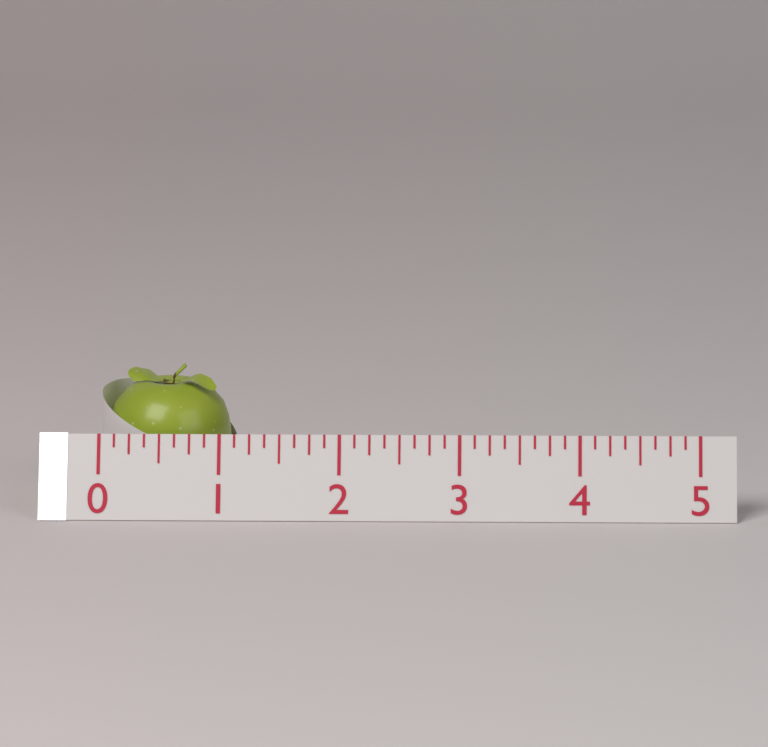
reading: 1.125 (no unit)
